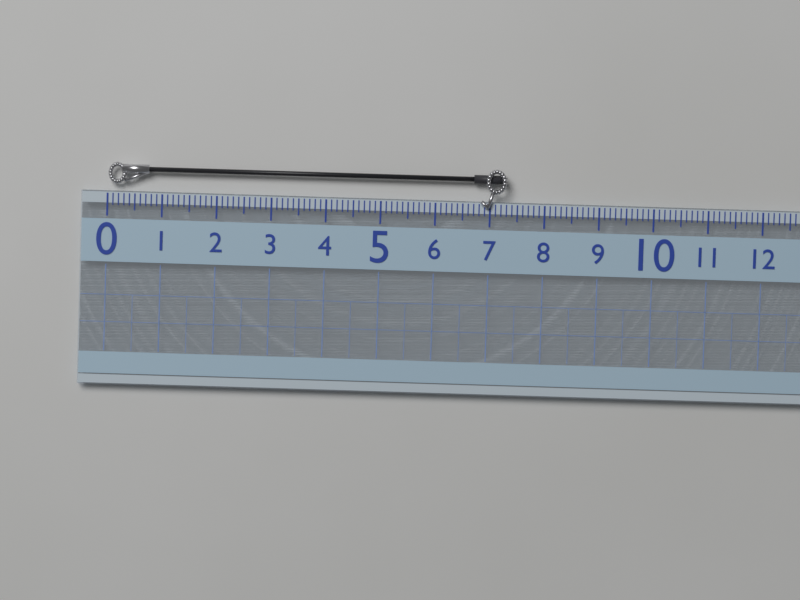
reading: 7.3 (no unit)
